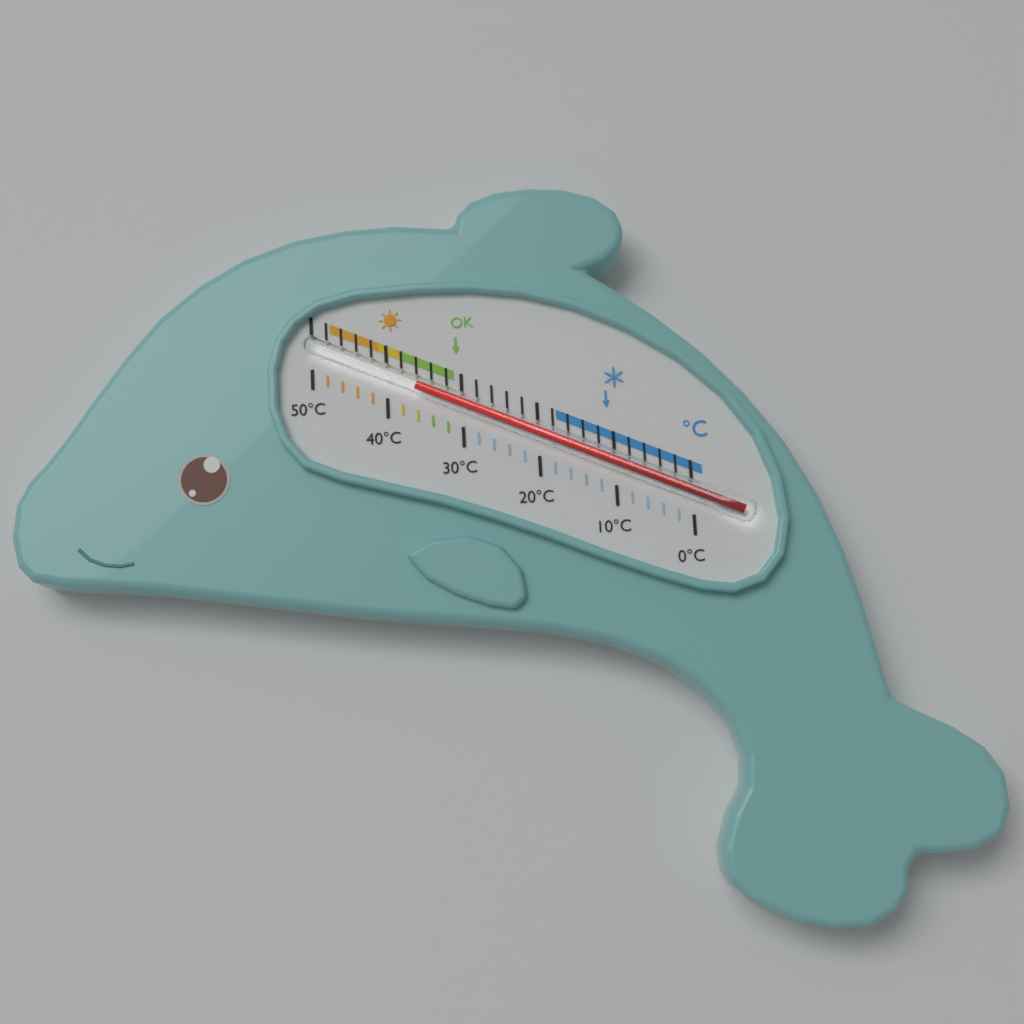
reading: 36 °C
